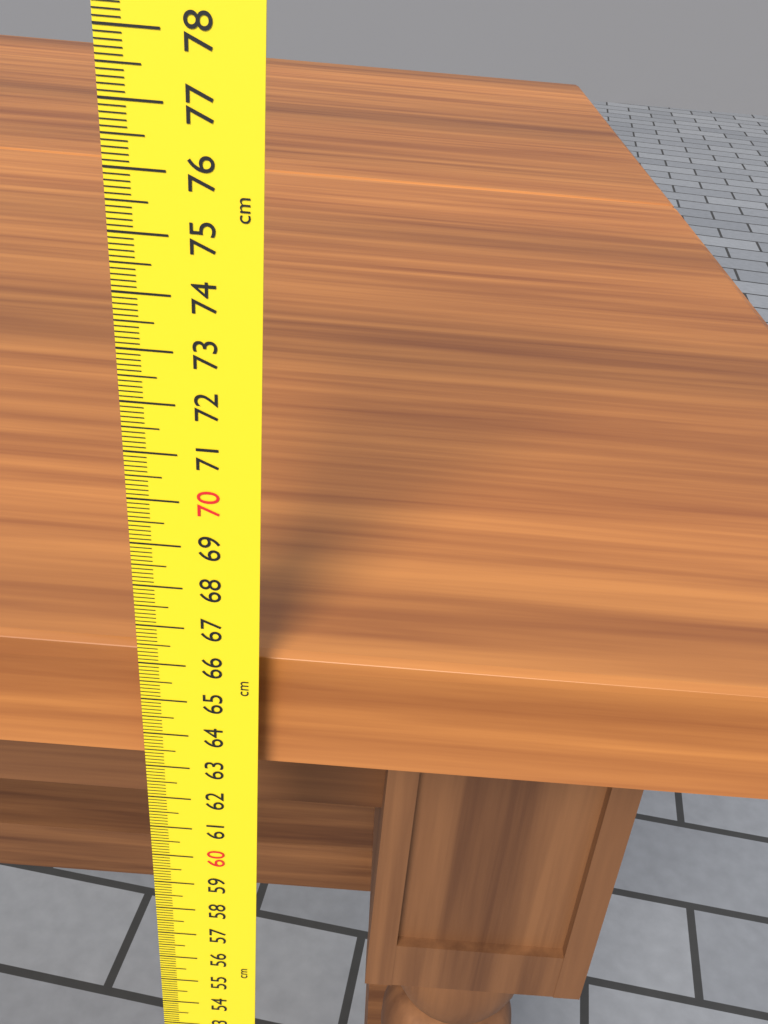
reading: 66.0 cm
